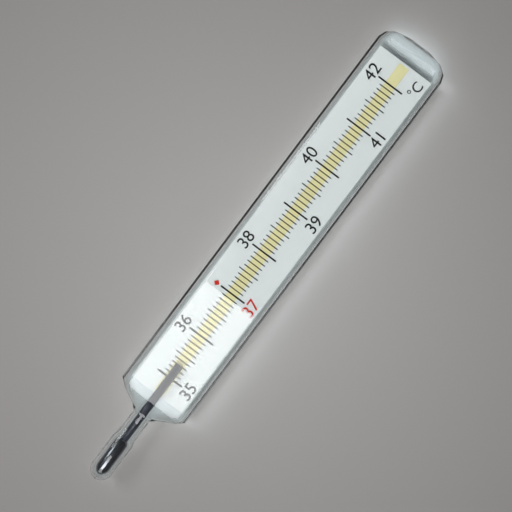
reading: 35.3 °C
